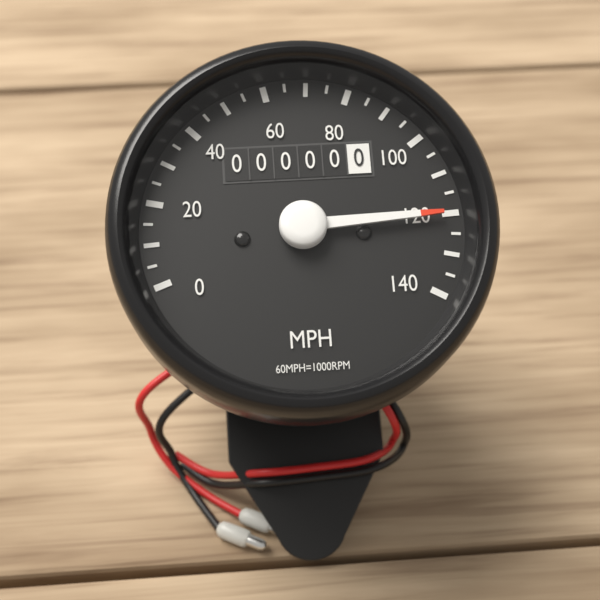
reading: 120 MPH
